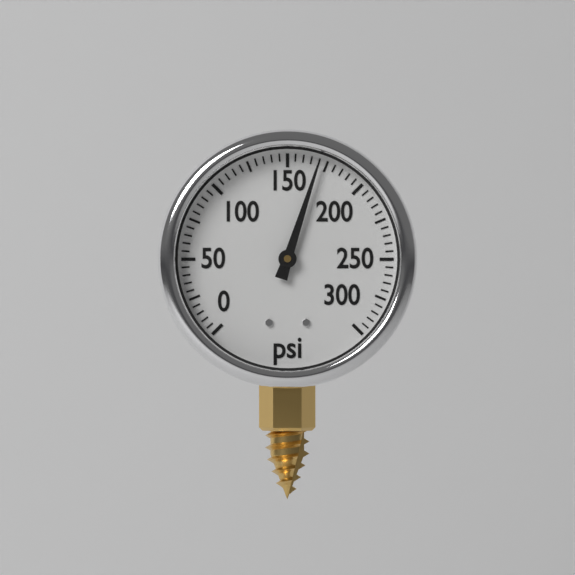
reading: 170 psi
